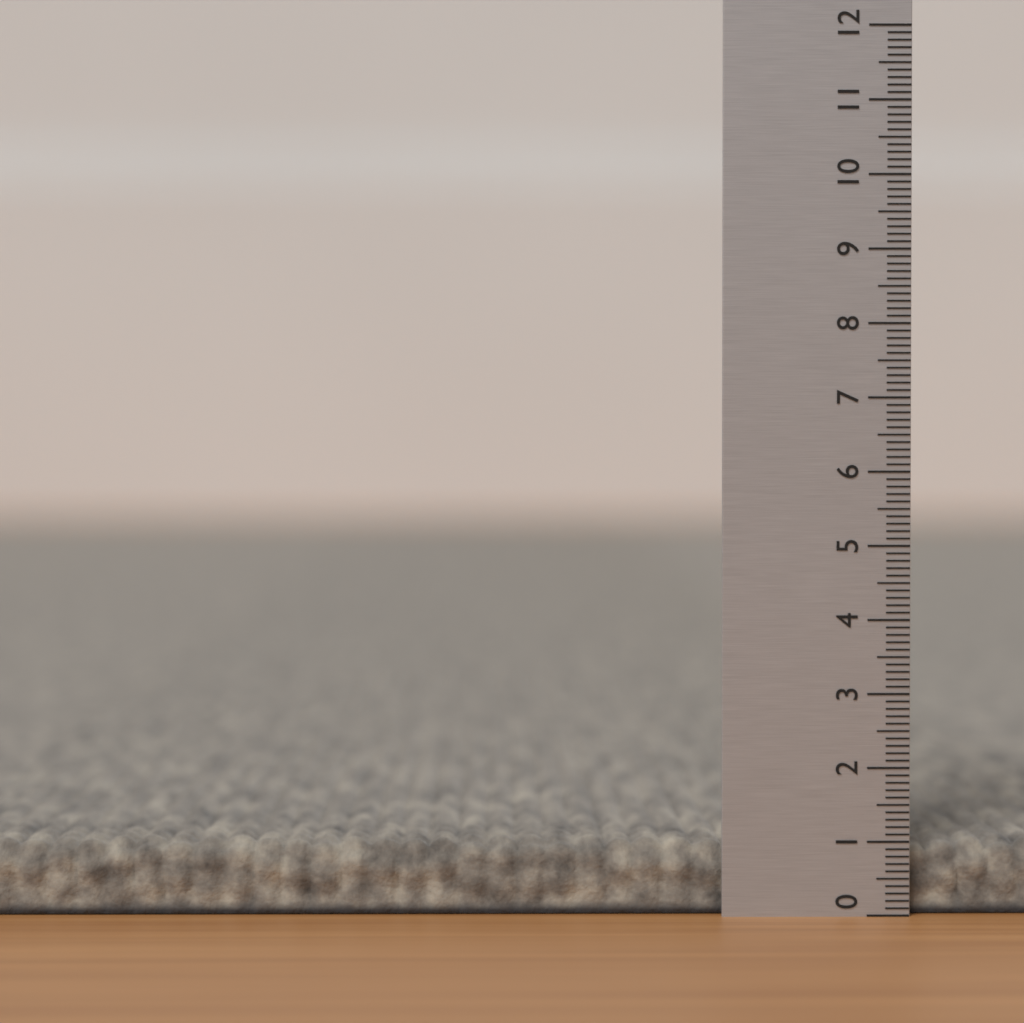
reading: 1.0 (no unit)
